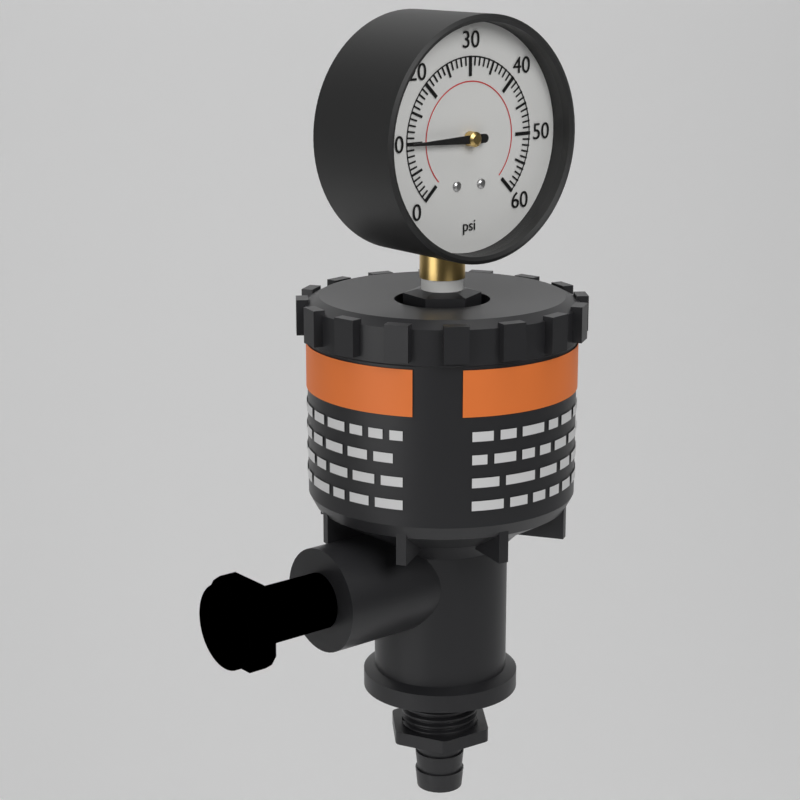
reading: 10 psi
